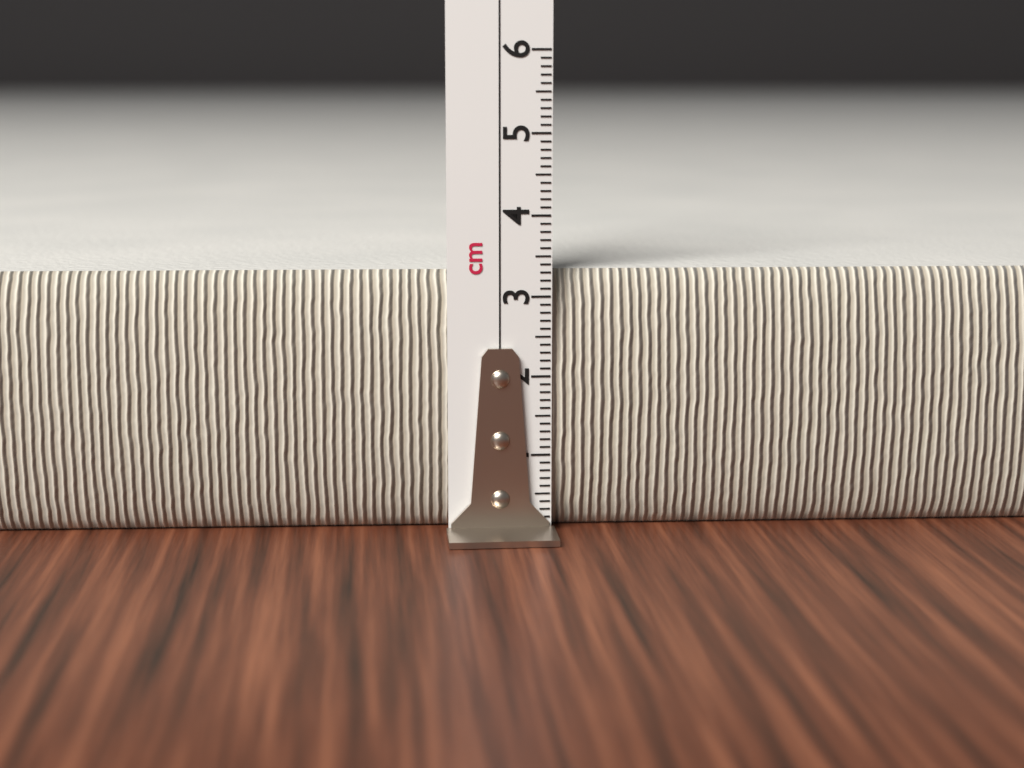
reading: 3.3 cm
